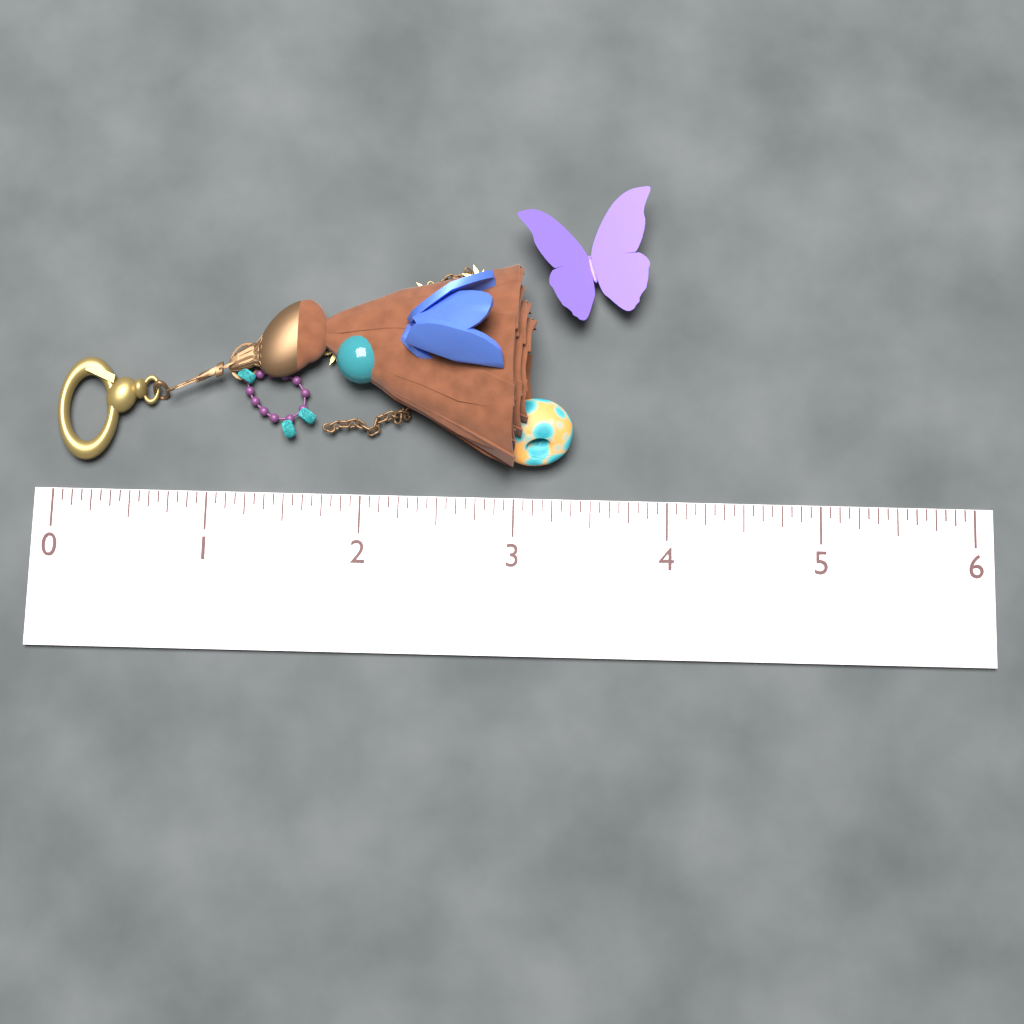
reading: 3.1250 (no unit)
